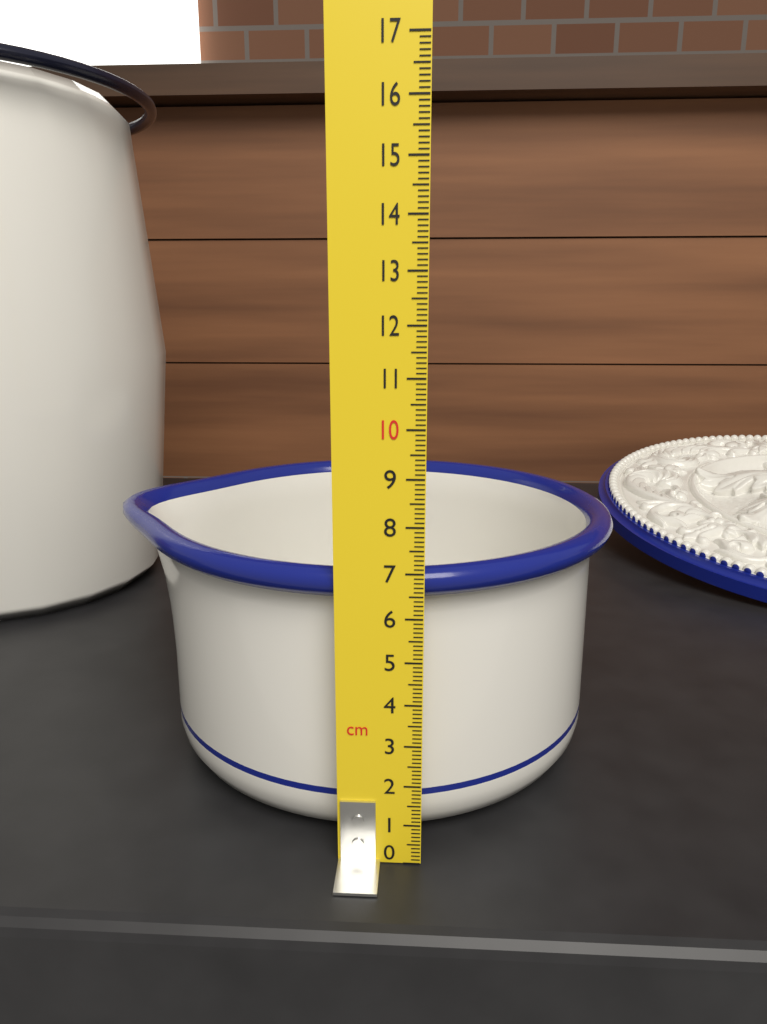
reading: 7.0 cm
